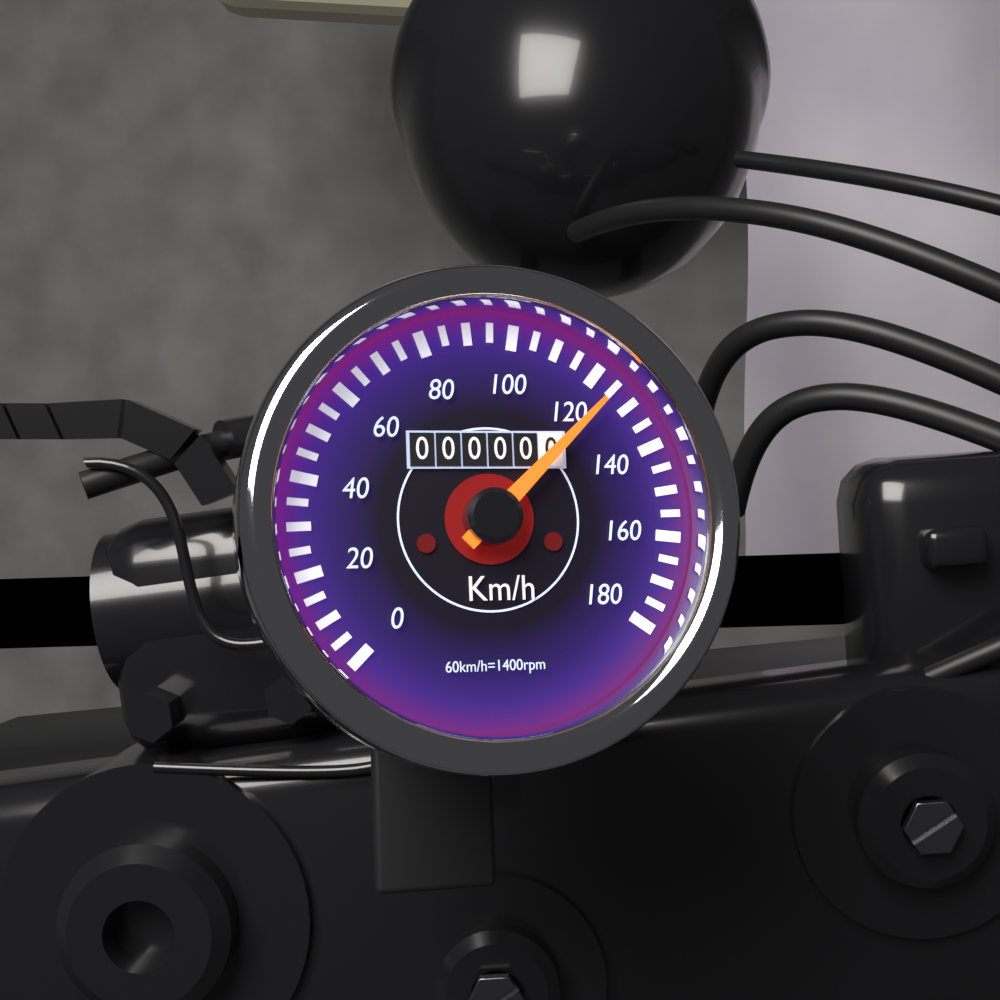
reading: 125 km/h
